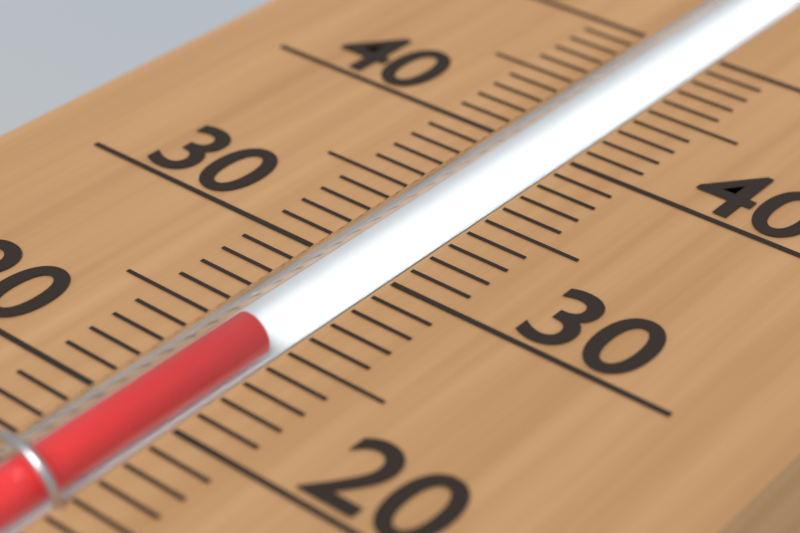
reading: 25 (no unit)
